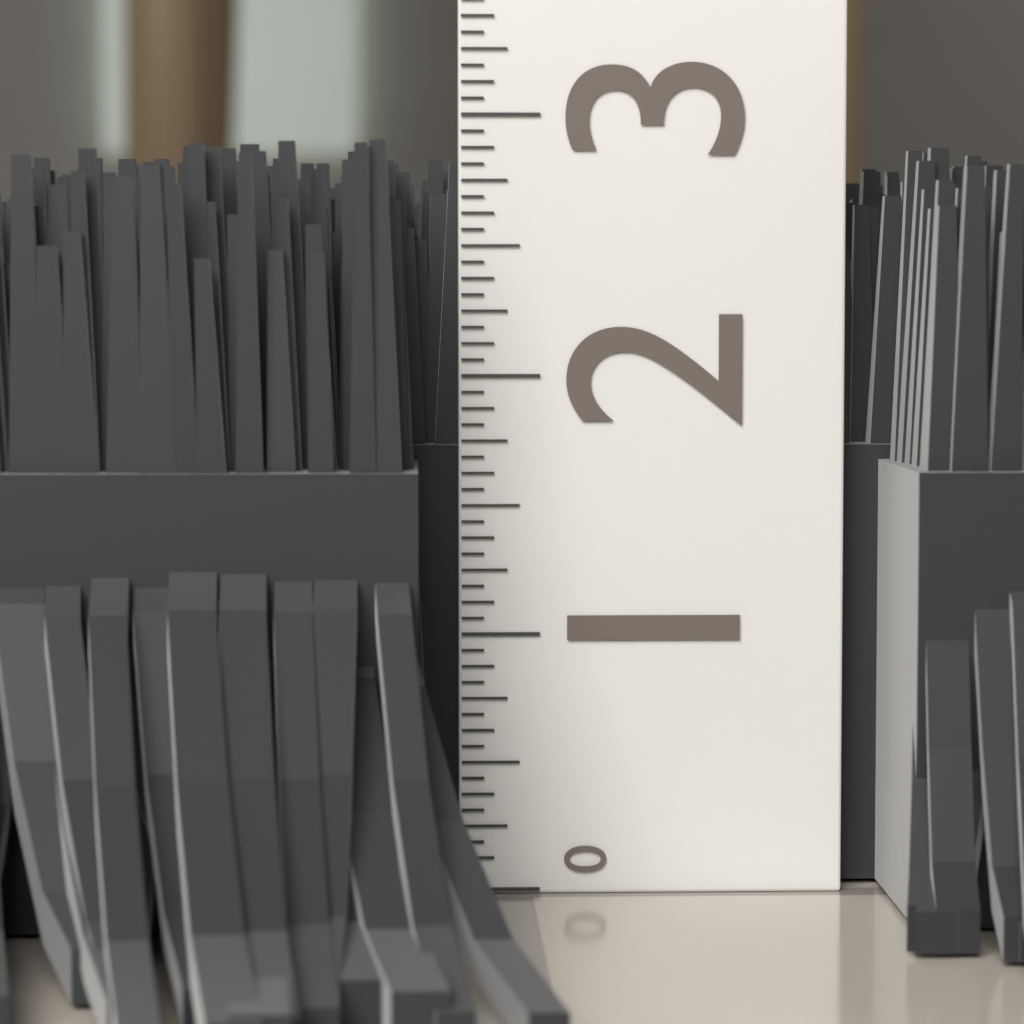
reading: 2.8750 (no unit)
